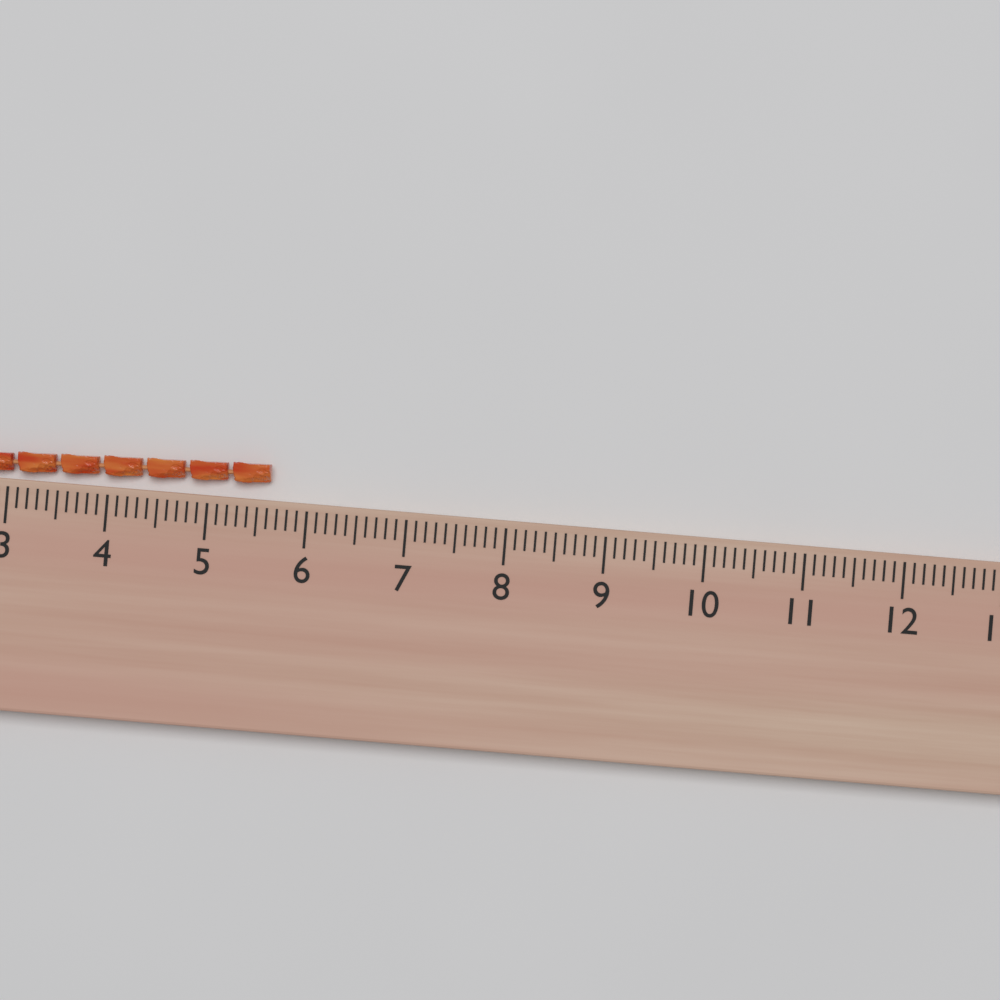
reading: 5.6 (no unit)
